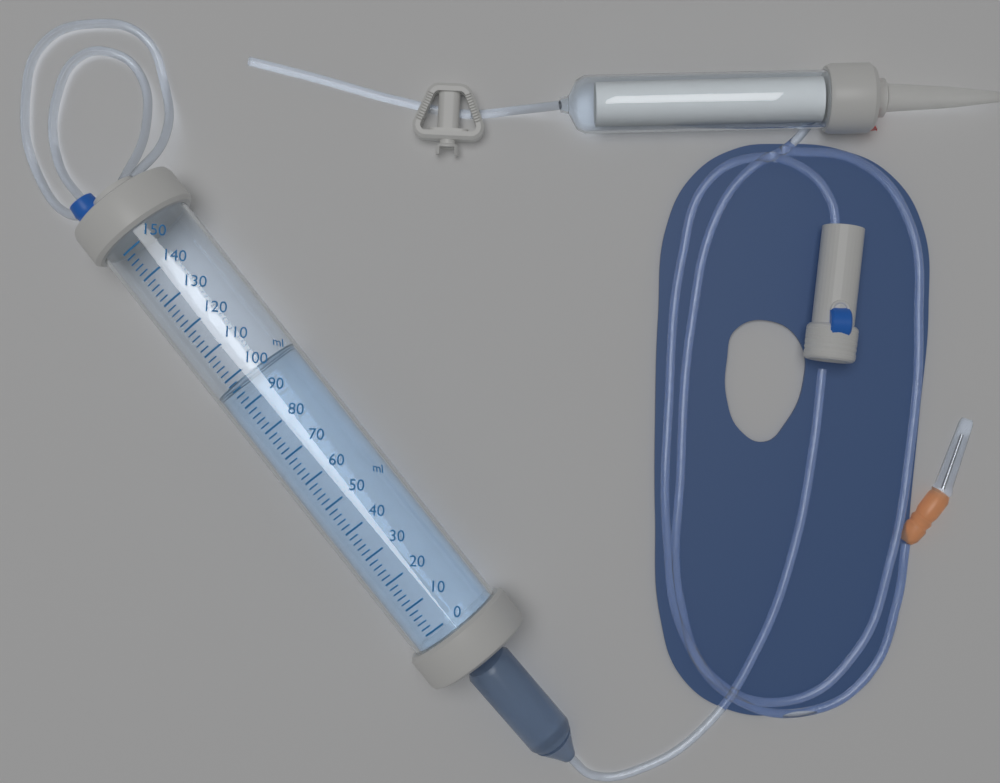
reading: 98 ml
